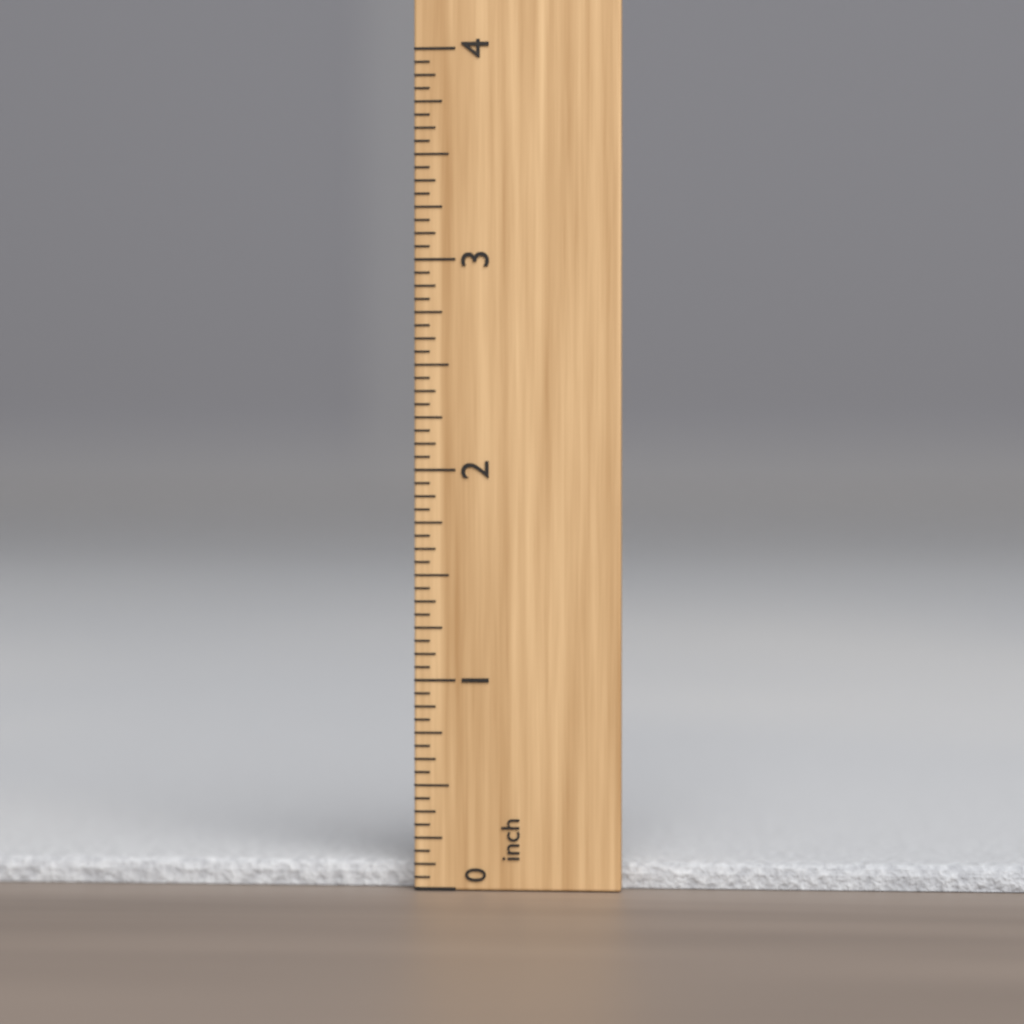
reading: 0.1250 inch
